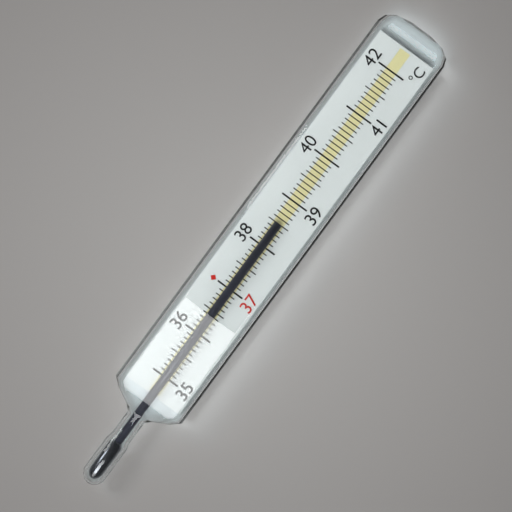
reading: 38.5 °C
